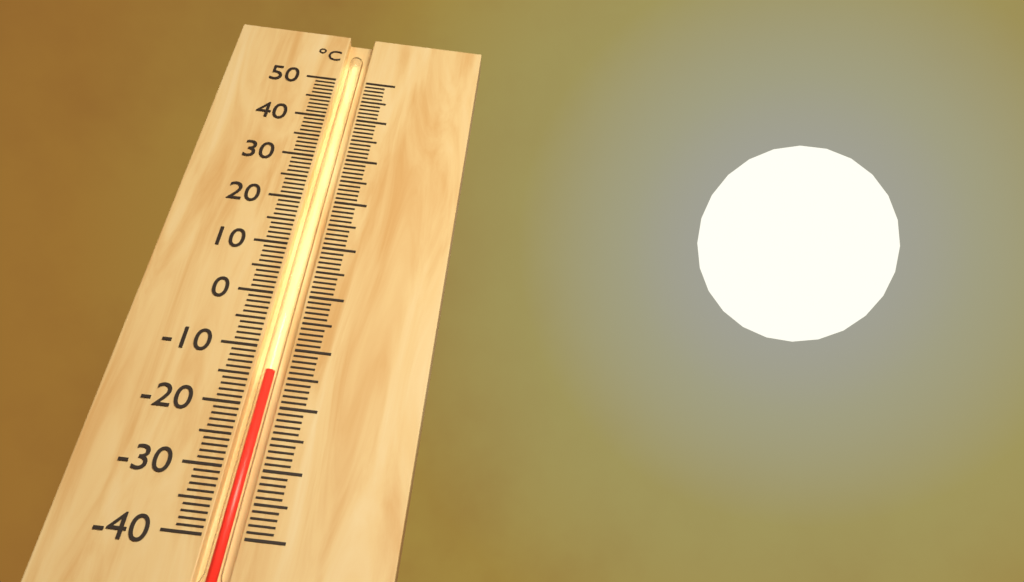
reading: -14 °C
